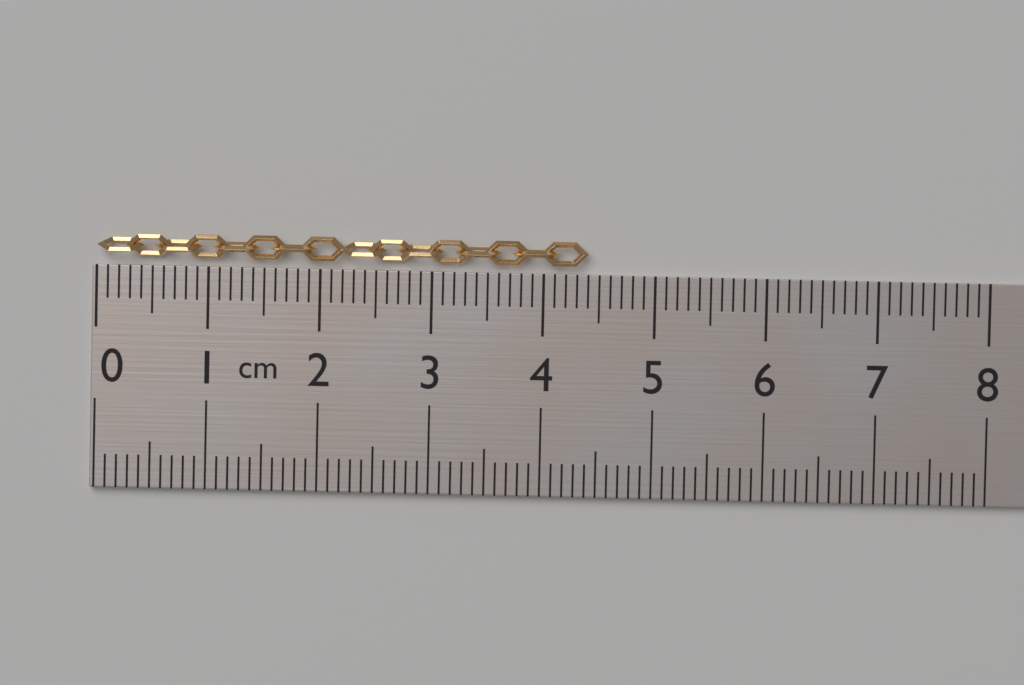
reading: 4.4 cm
